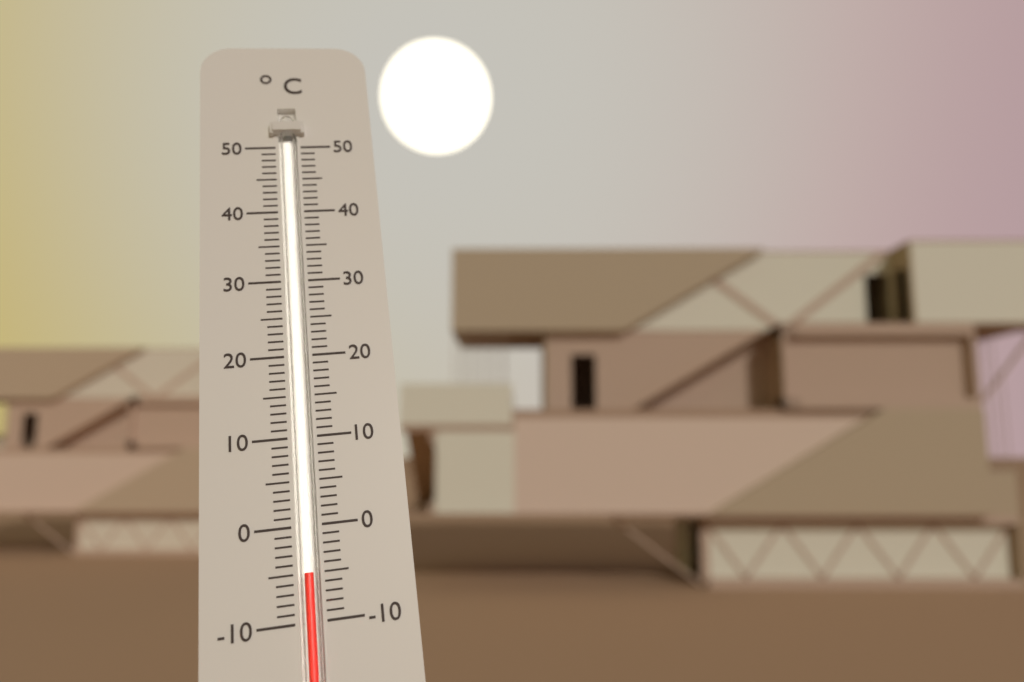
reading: -5 °C
